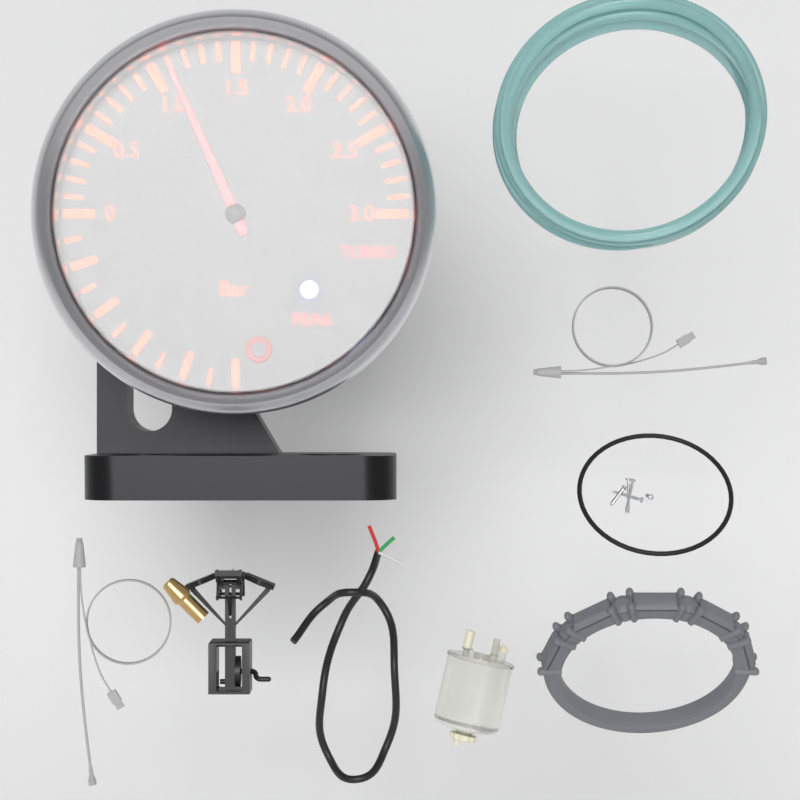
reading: 1.1 bar
